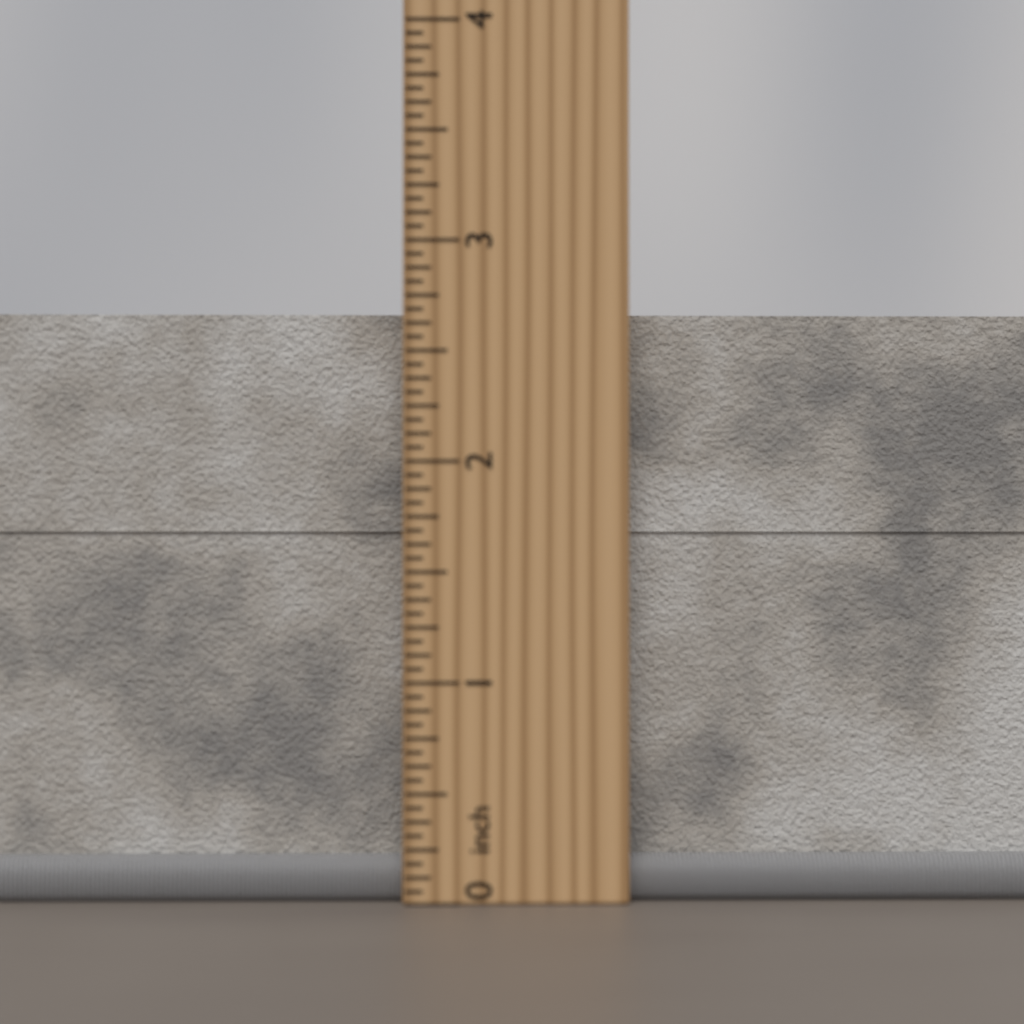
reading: 2.6875 inch
